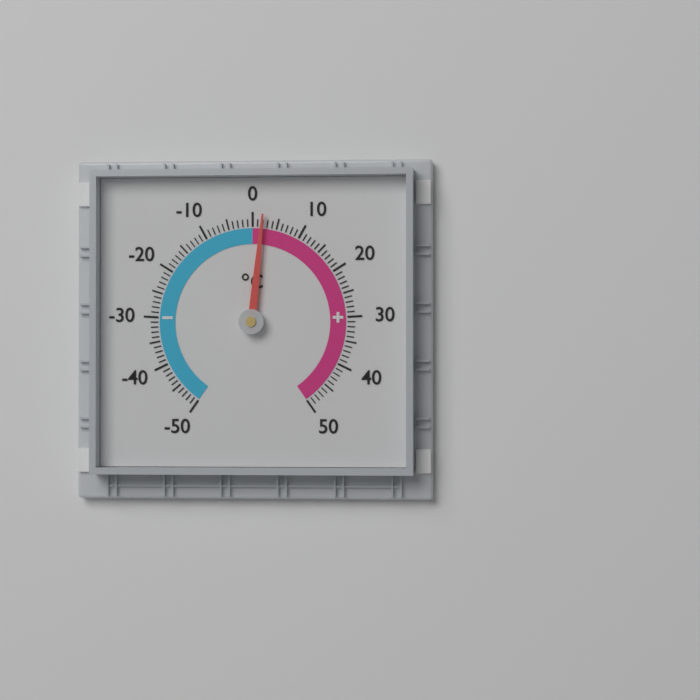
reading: 2 °C
